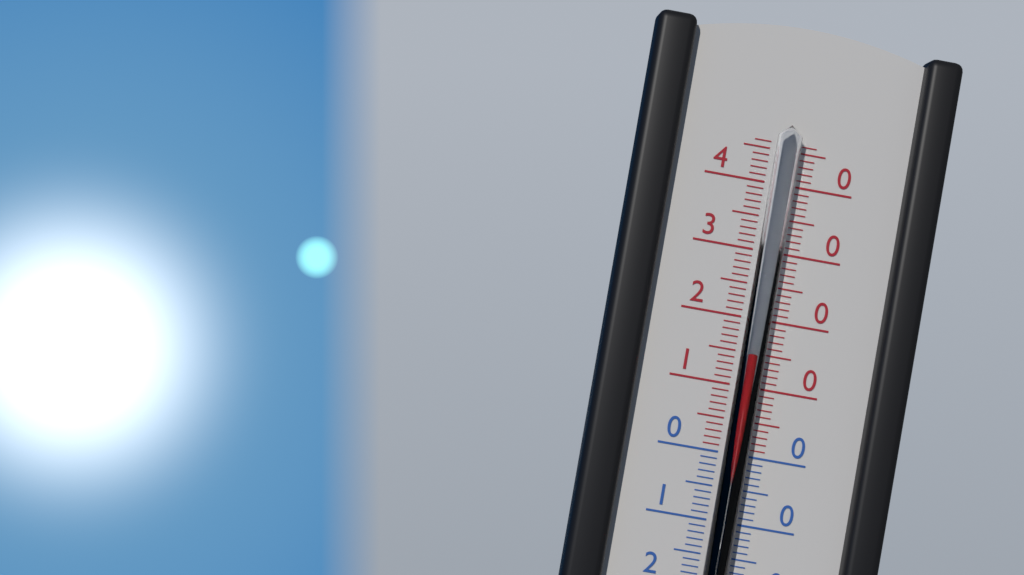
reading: 15 °C
